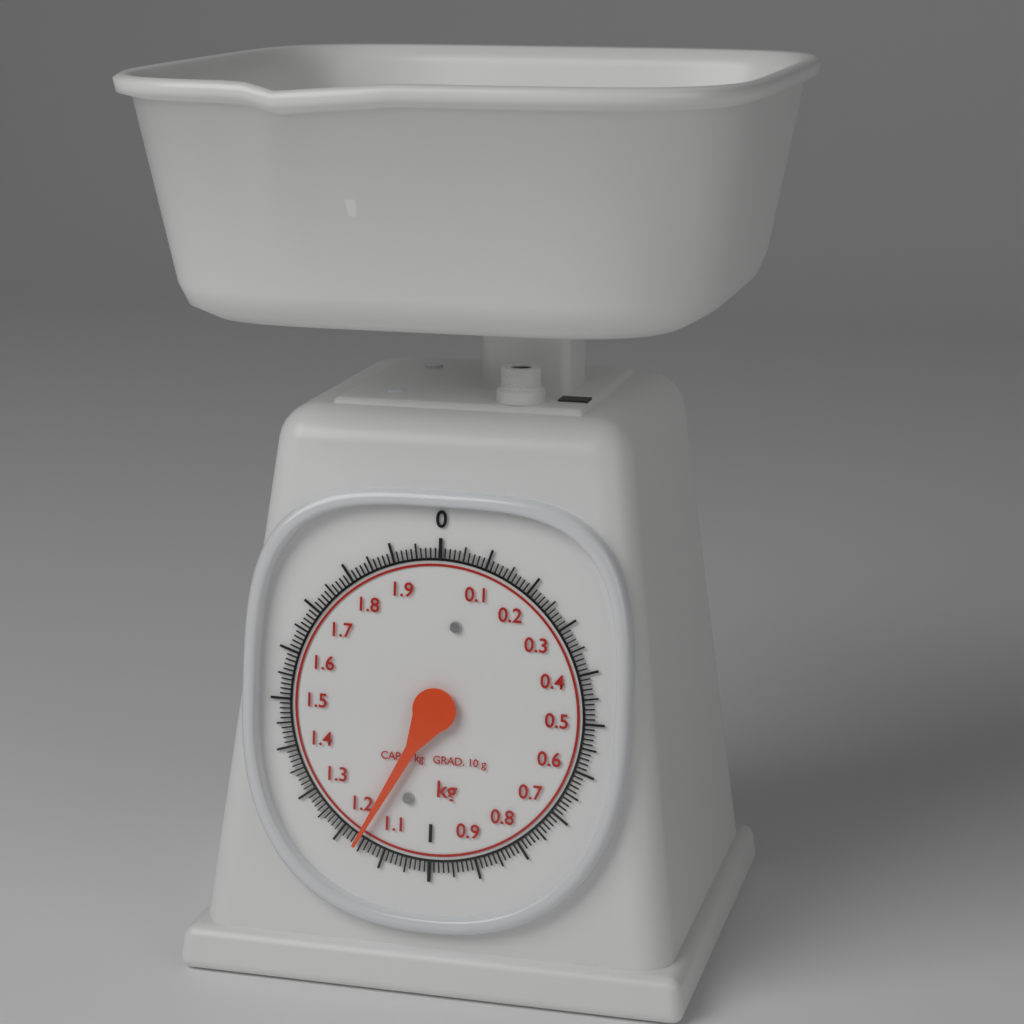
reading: 1.16 kg
